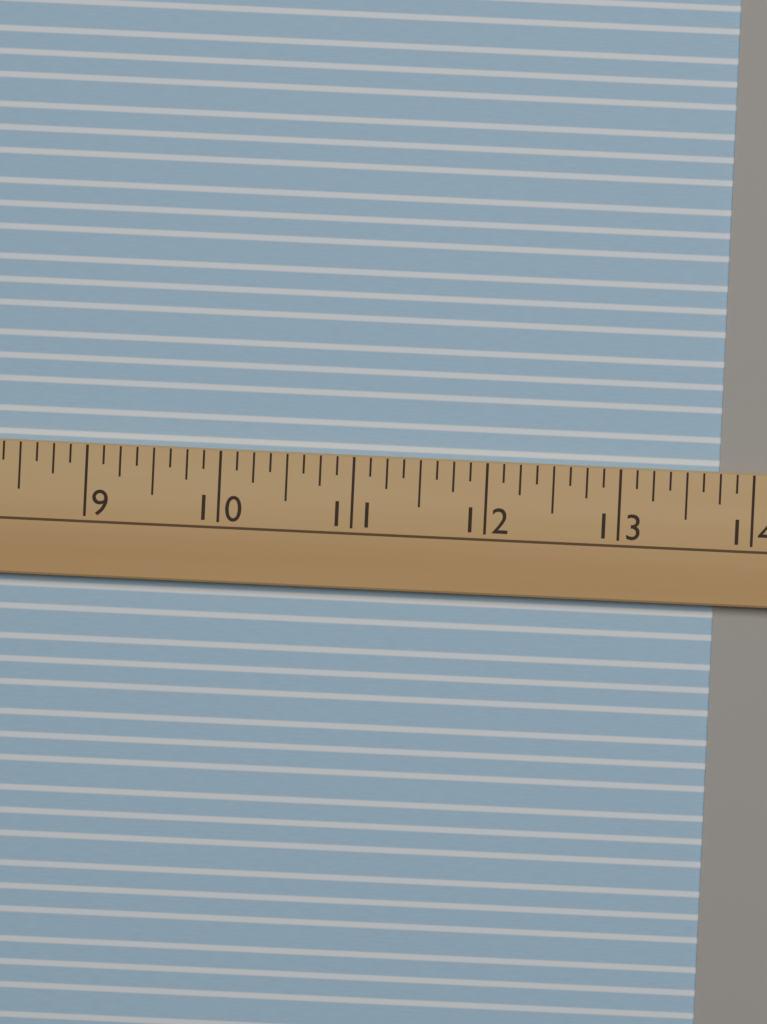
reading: 13.750 (no unit)
